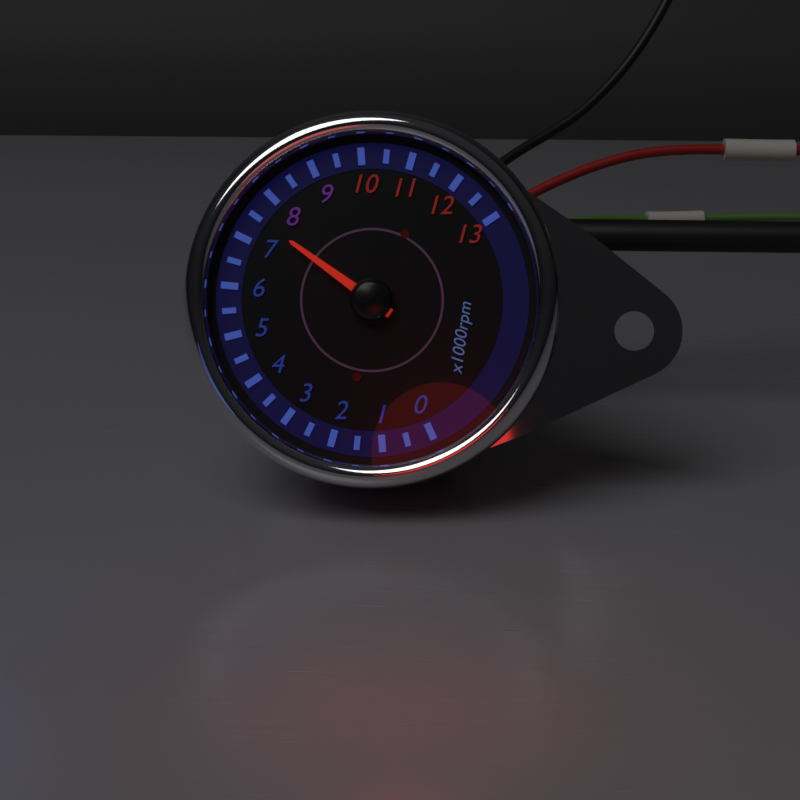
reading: 7500 rpm
